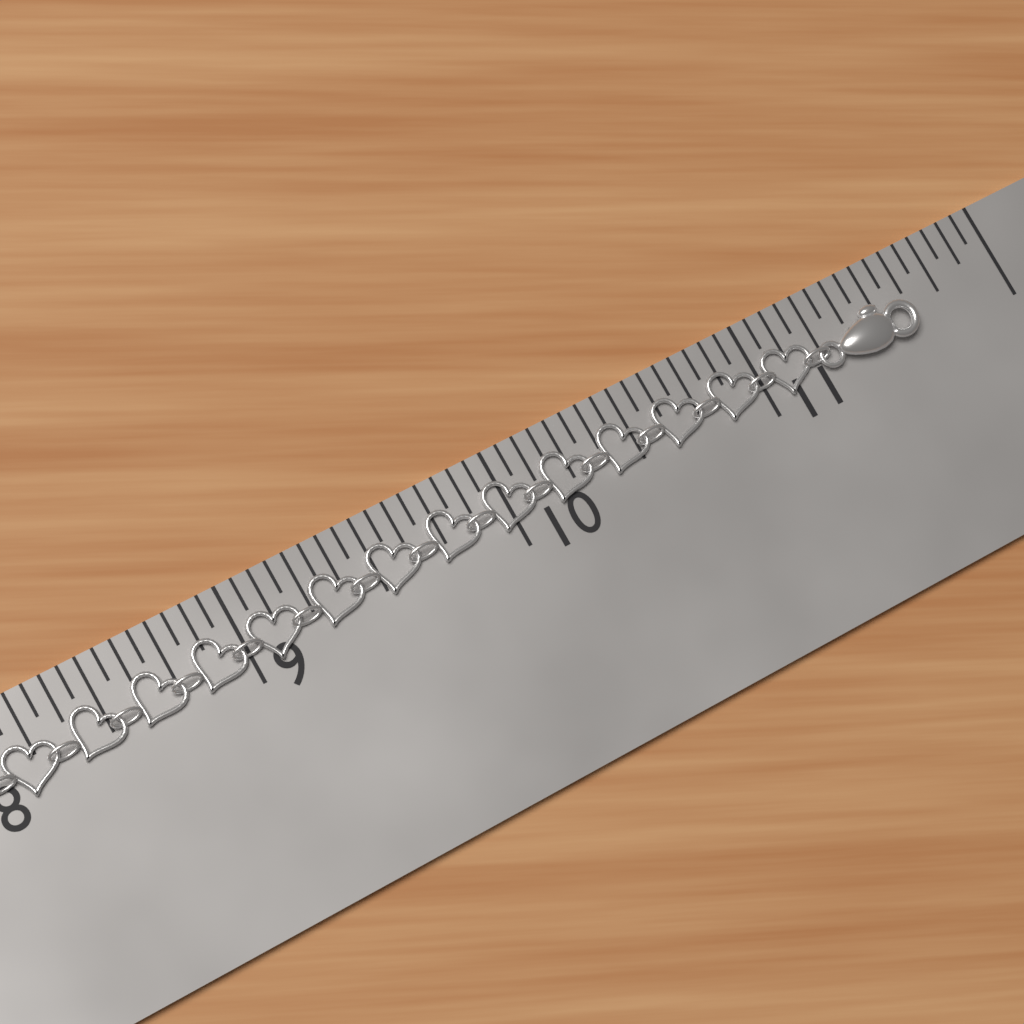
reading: 11.6250 in
